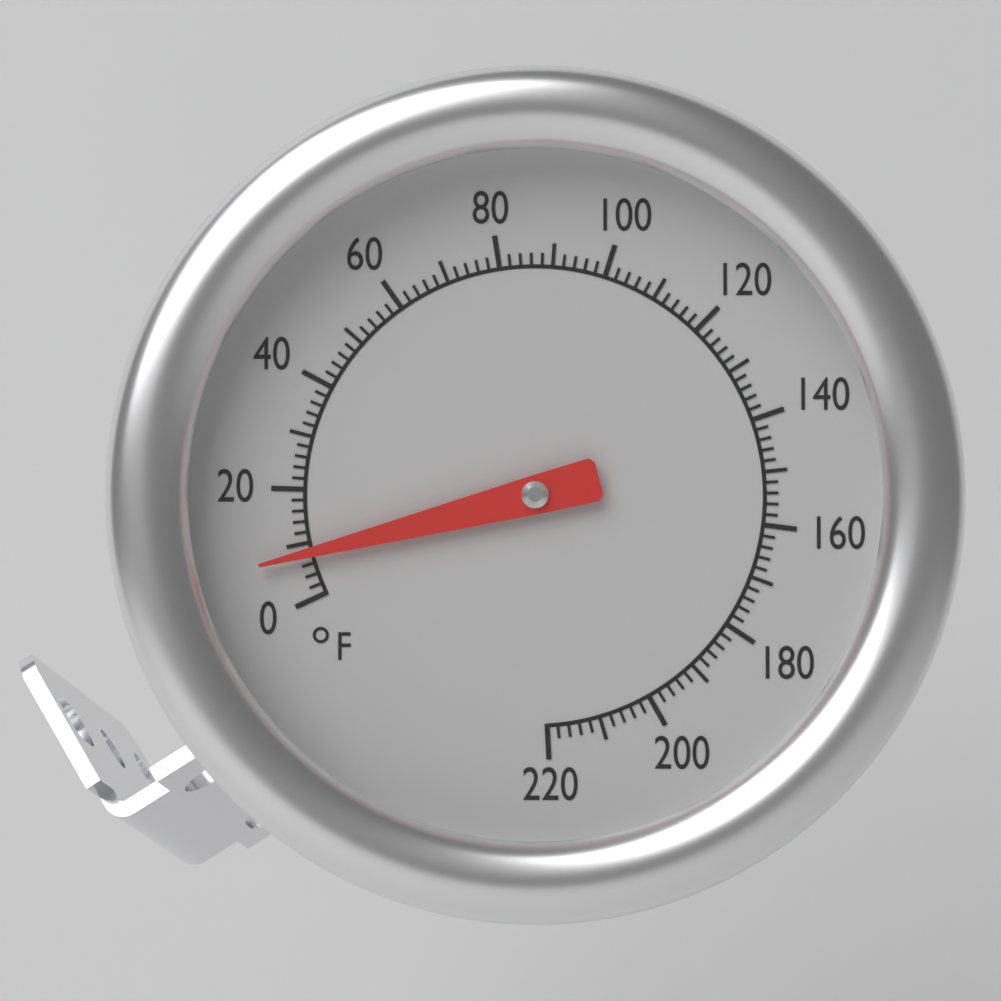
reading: 8 °F
